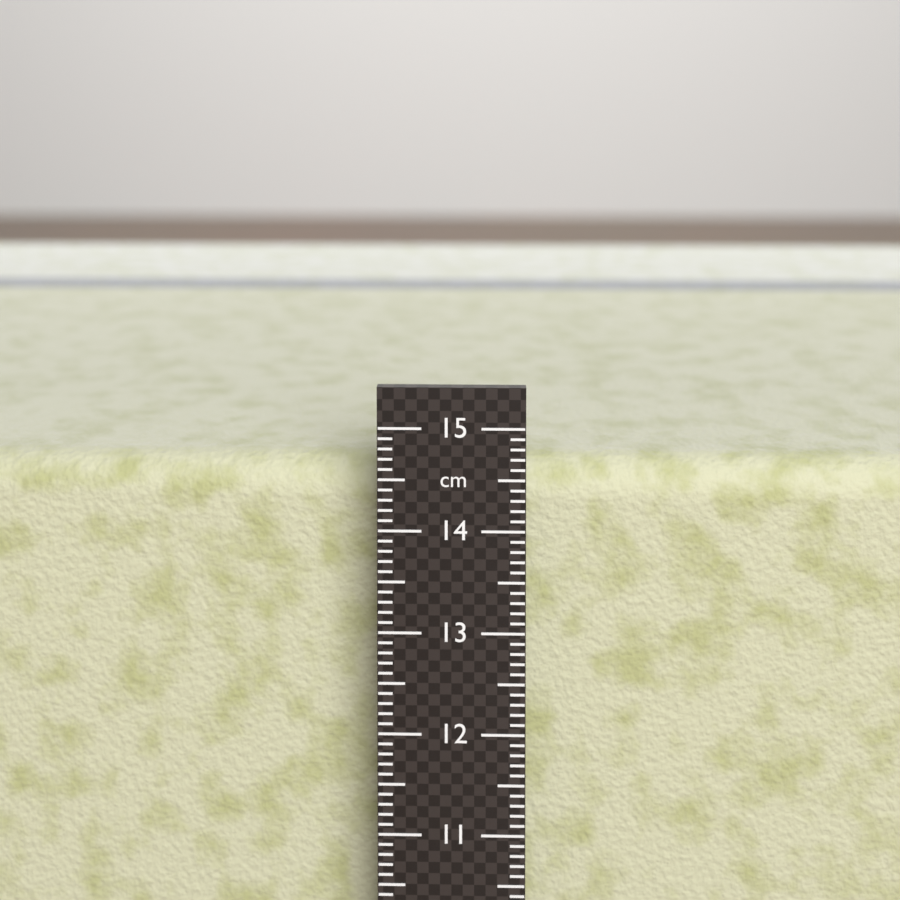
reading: 14.5 cm
